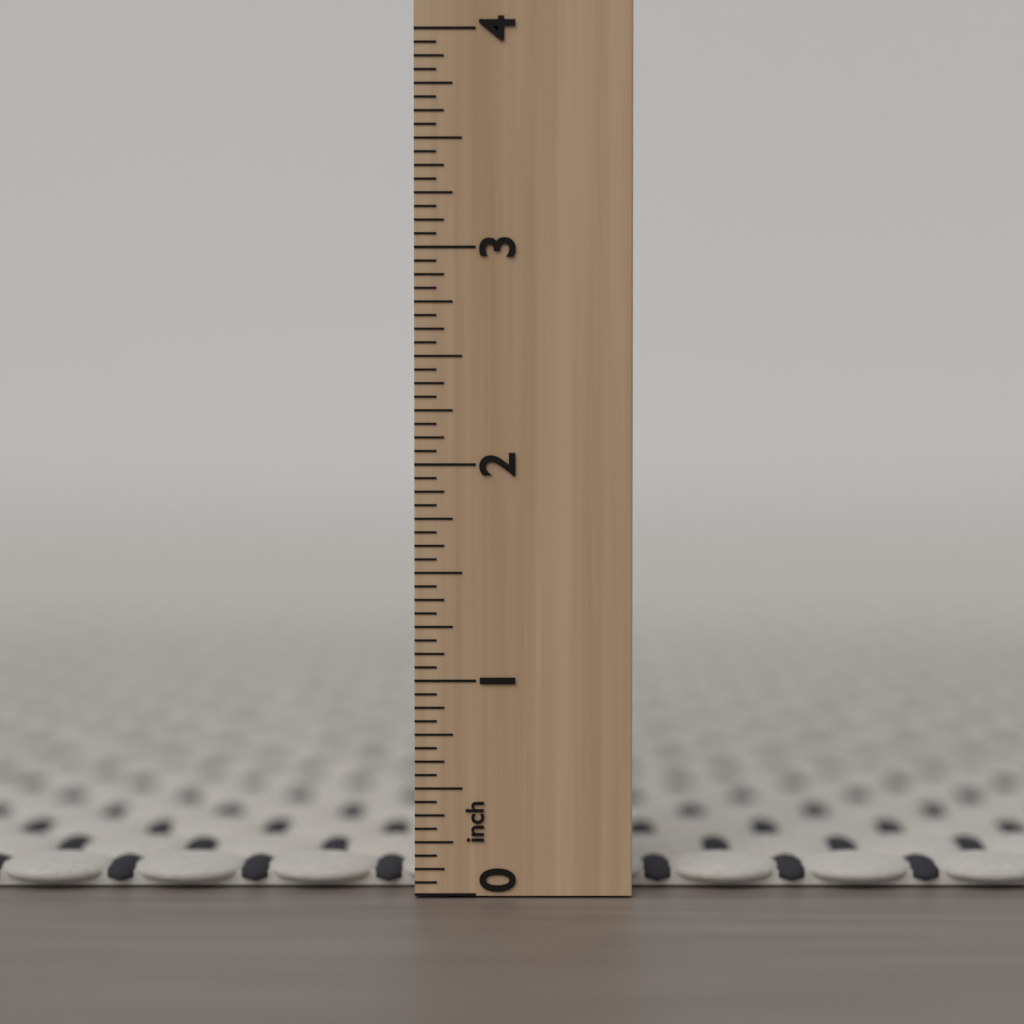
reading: 0.1250 inch
